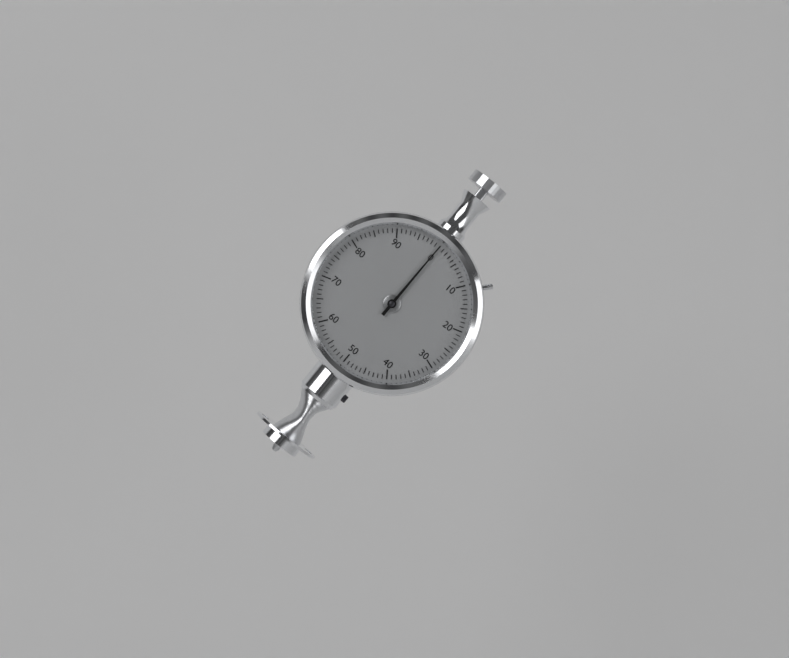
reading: 0 (no unit)
